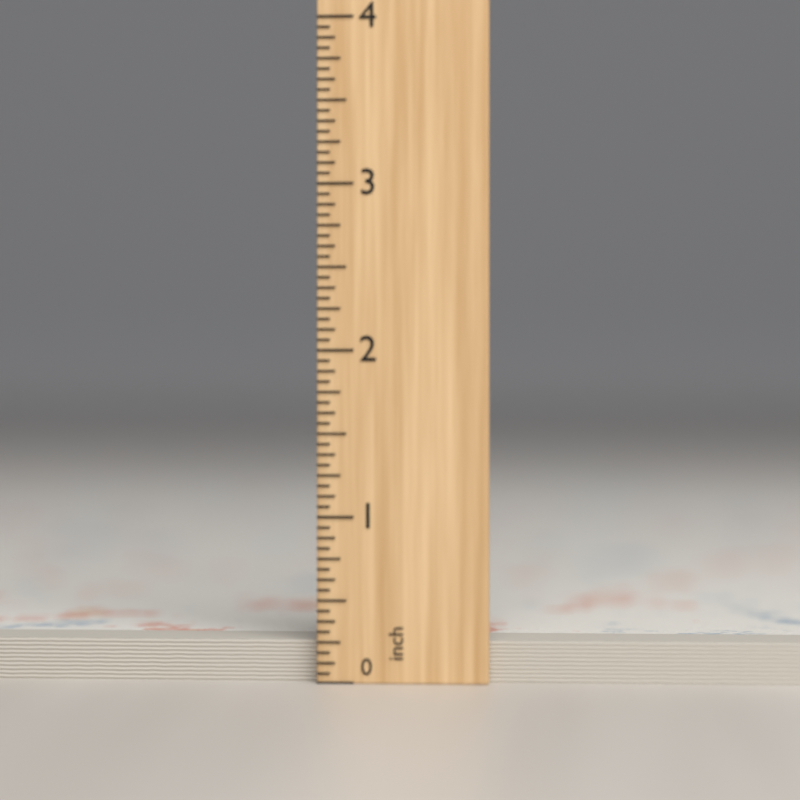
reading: 0.2500 inch
